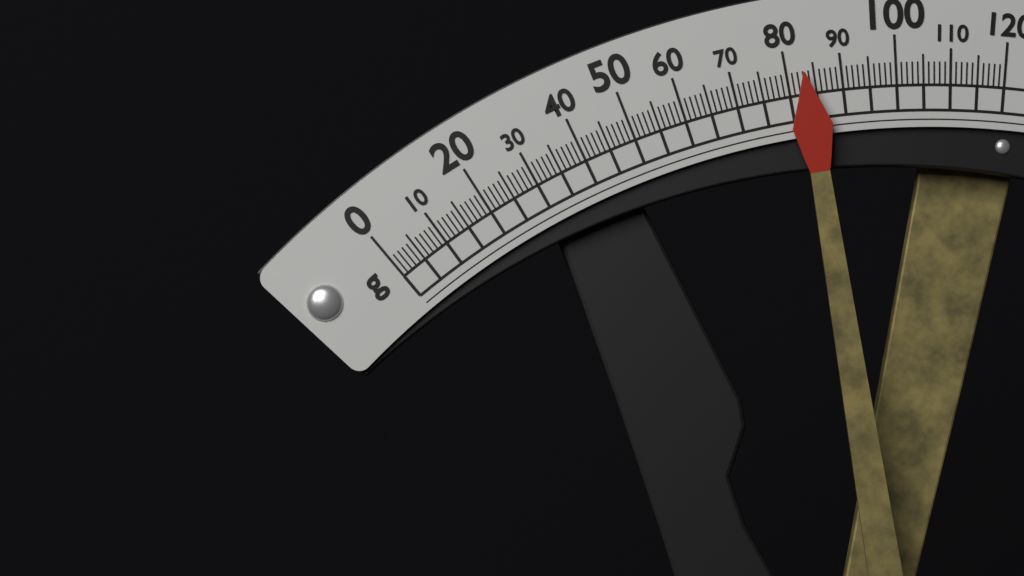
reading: 83 g
